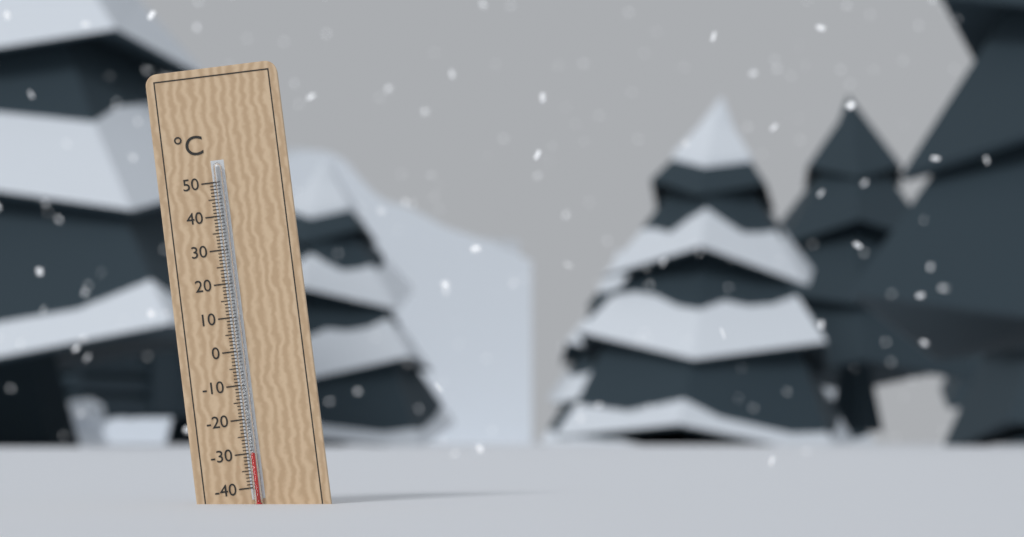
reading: -30 °C
